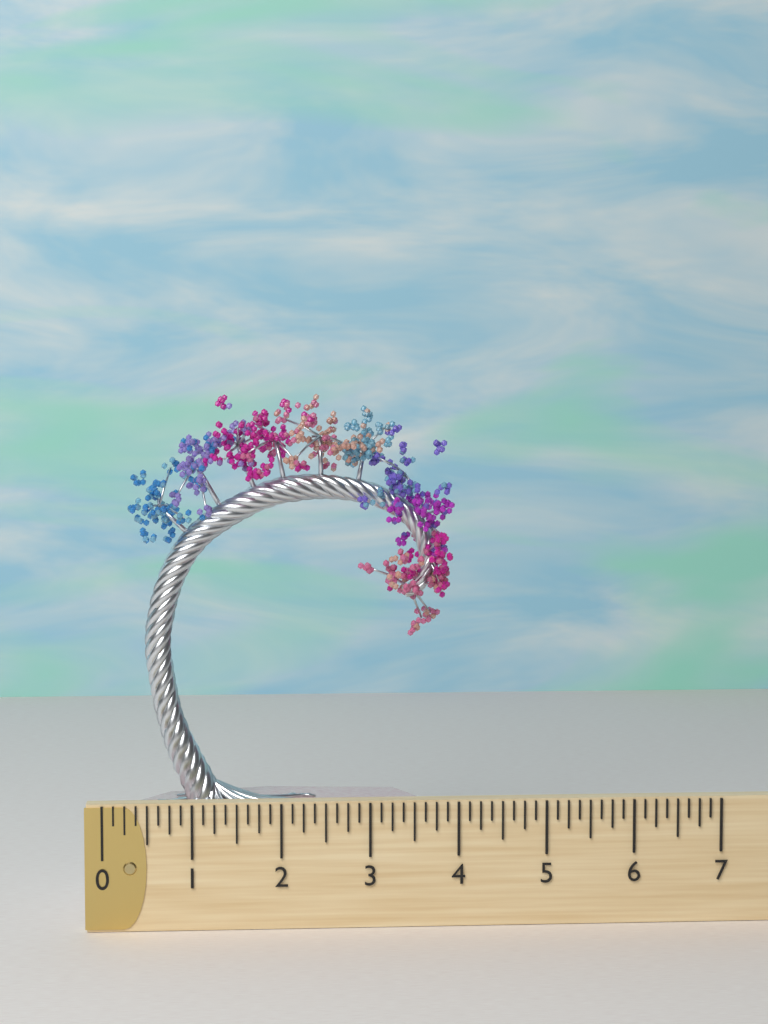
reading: 4.125 (no unit)
